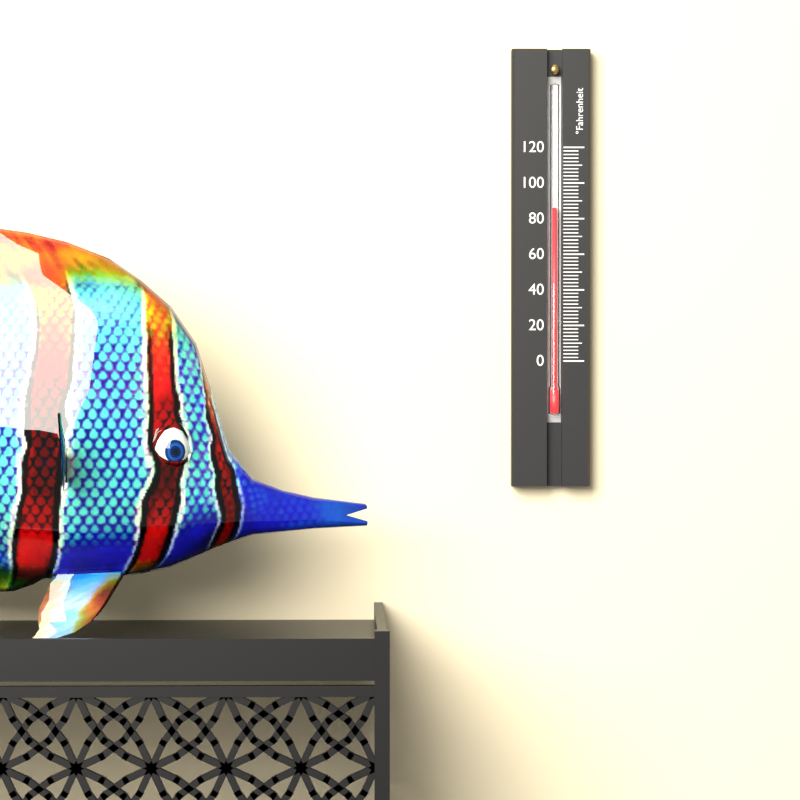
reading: 86 °F
